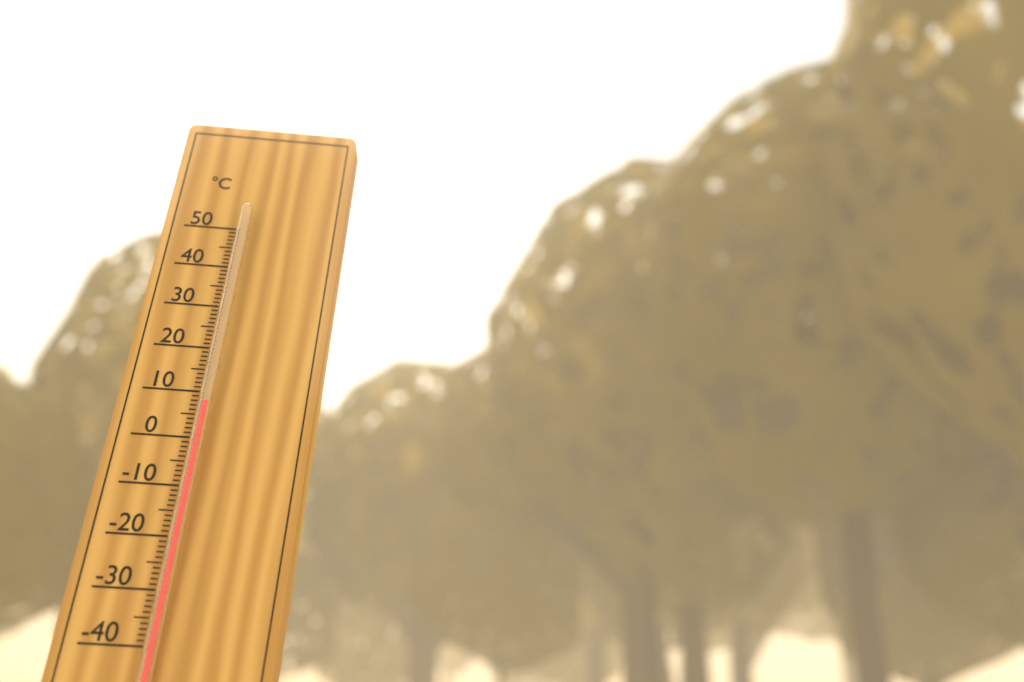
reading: 7 °C
